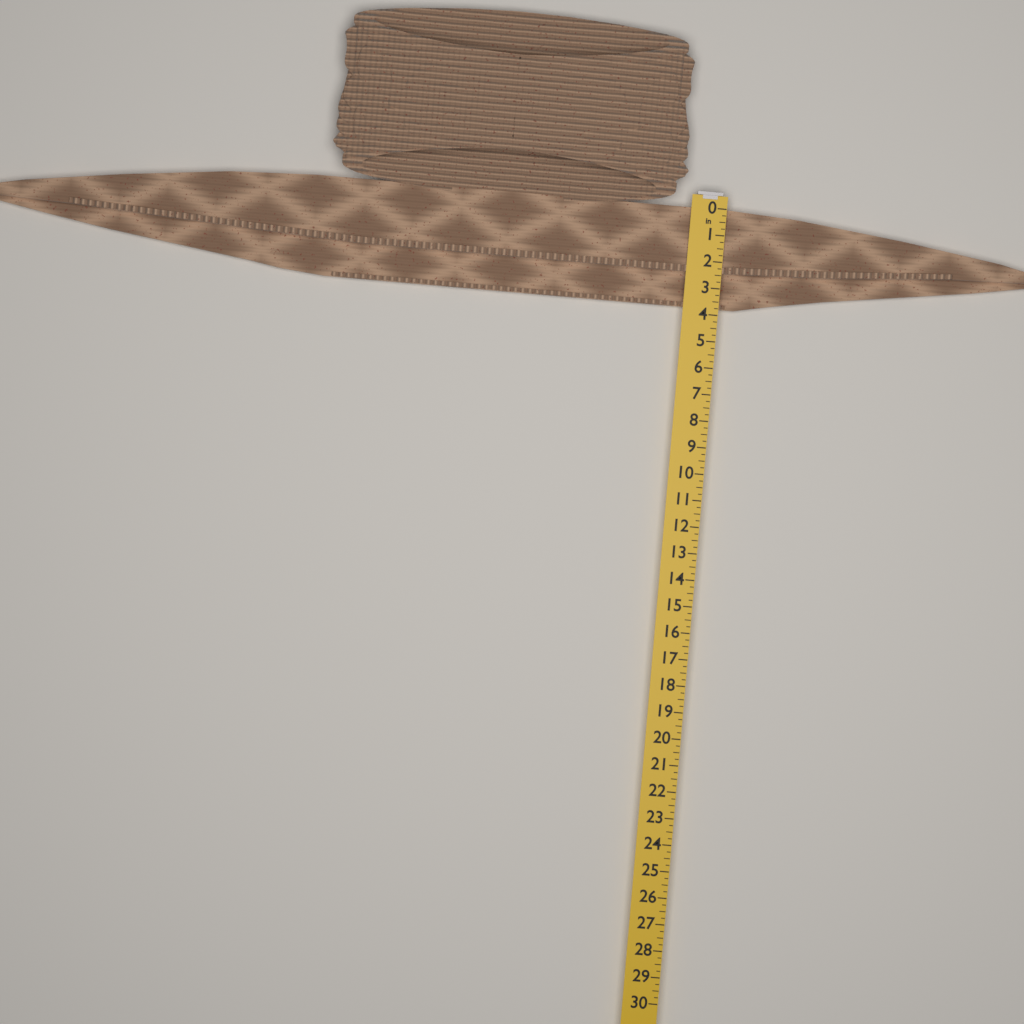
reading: 3.75 in
